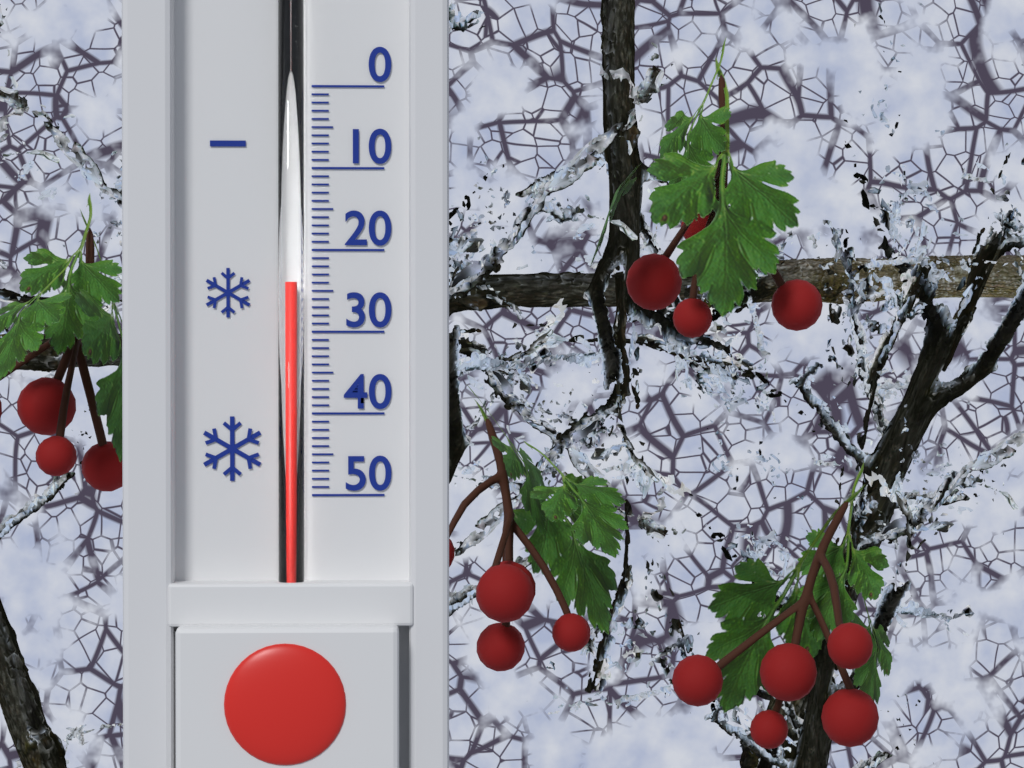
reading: 24 (no unit)
